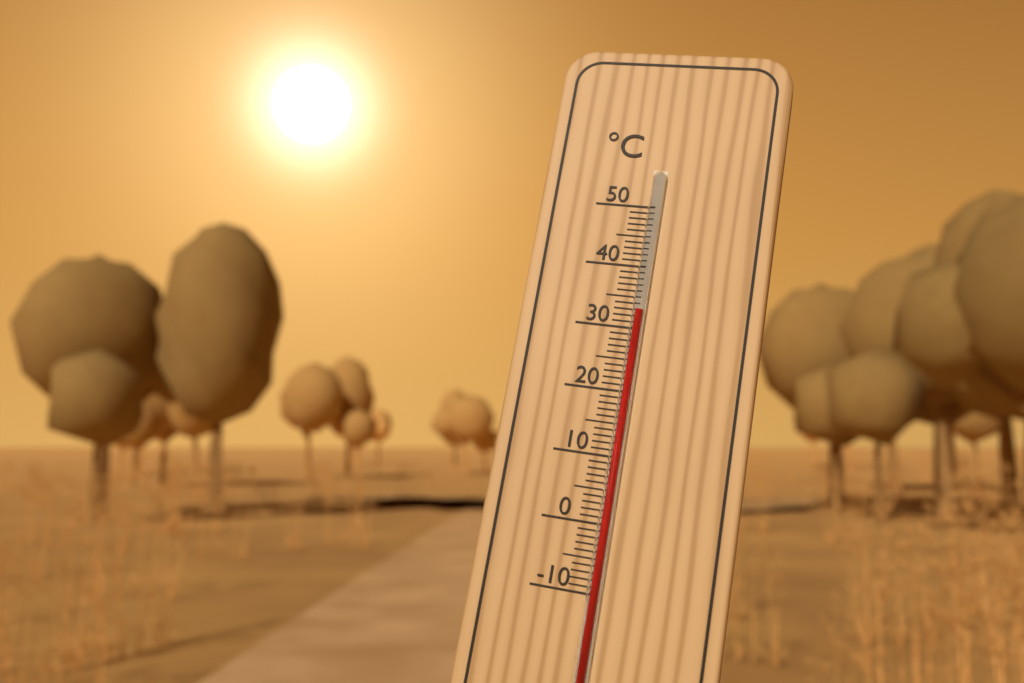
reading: 33 °C
